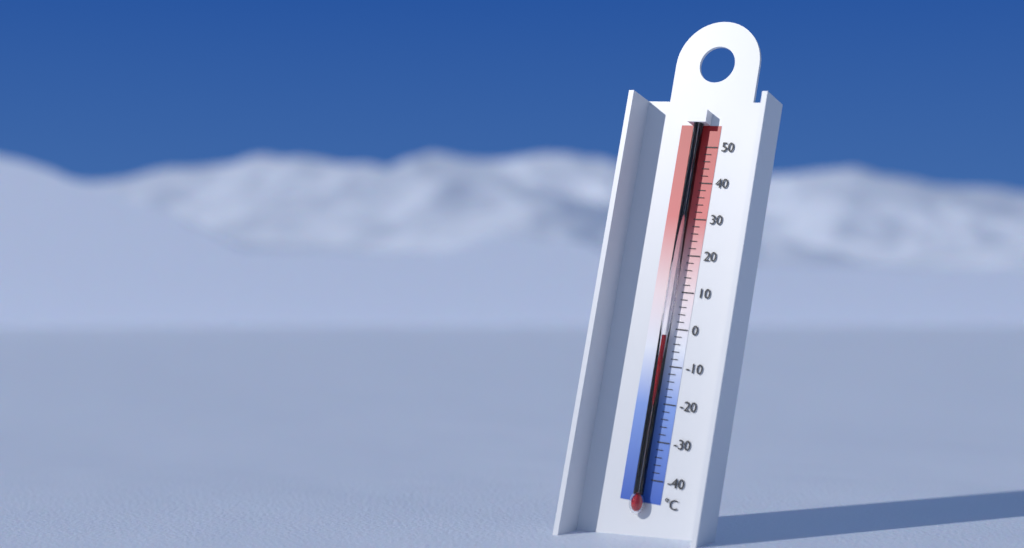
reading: -2 °C
